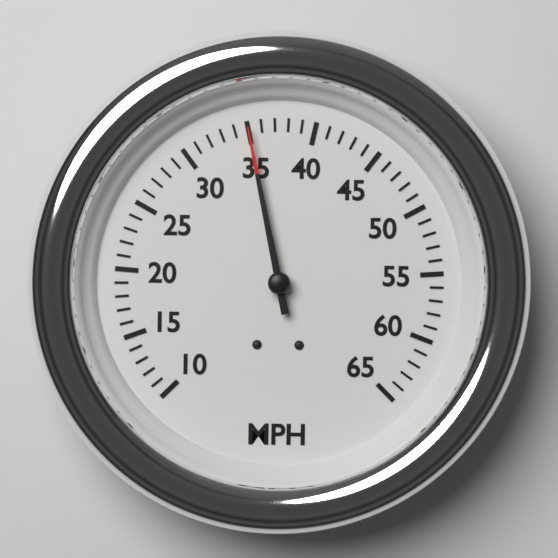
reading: 35 MPH
